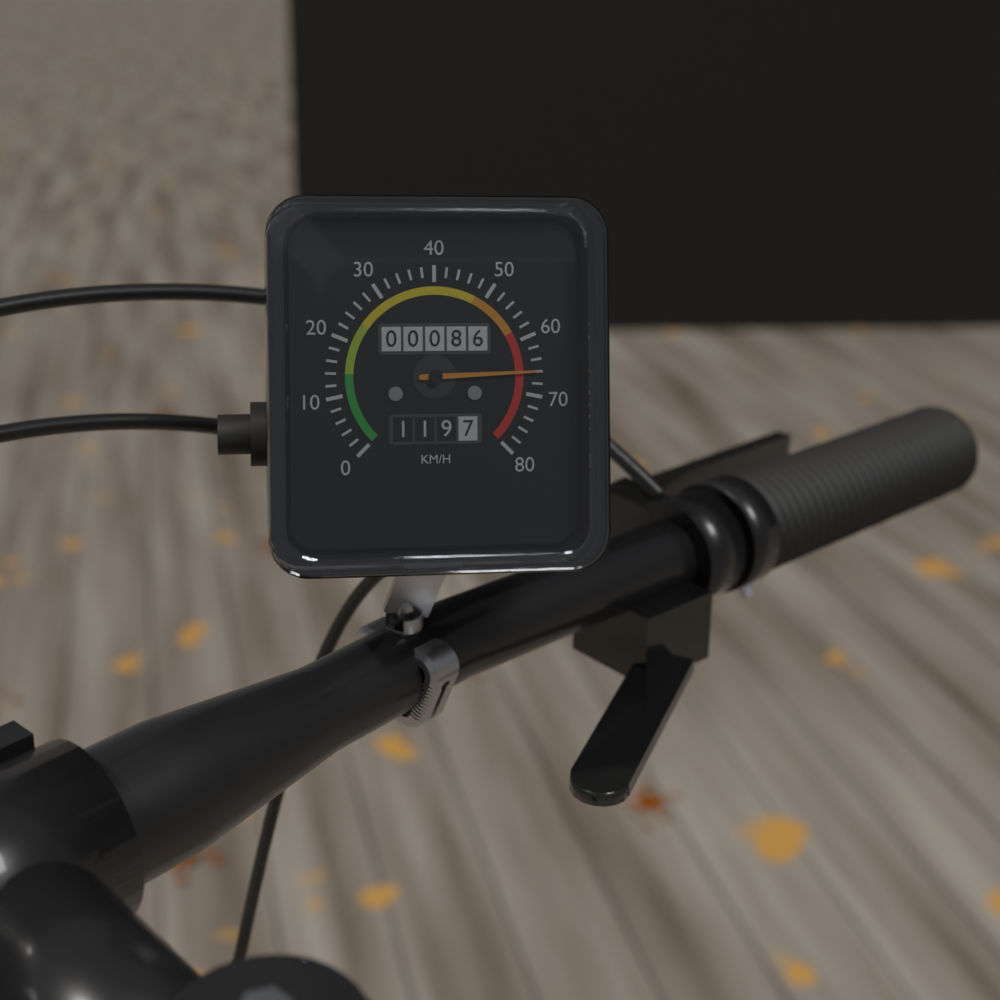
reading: 66 km/h
